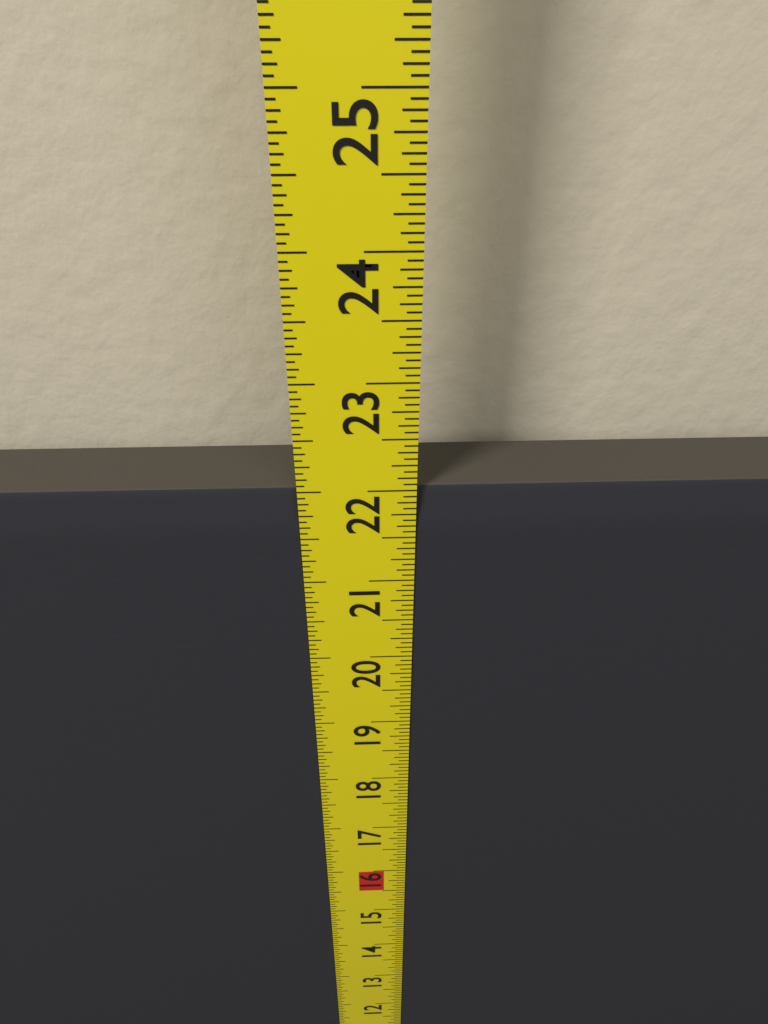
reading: 22.0000 in
